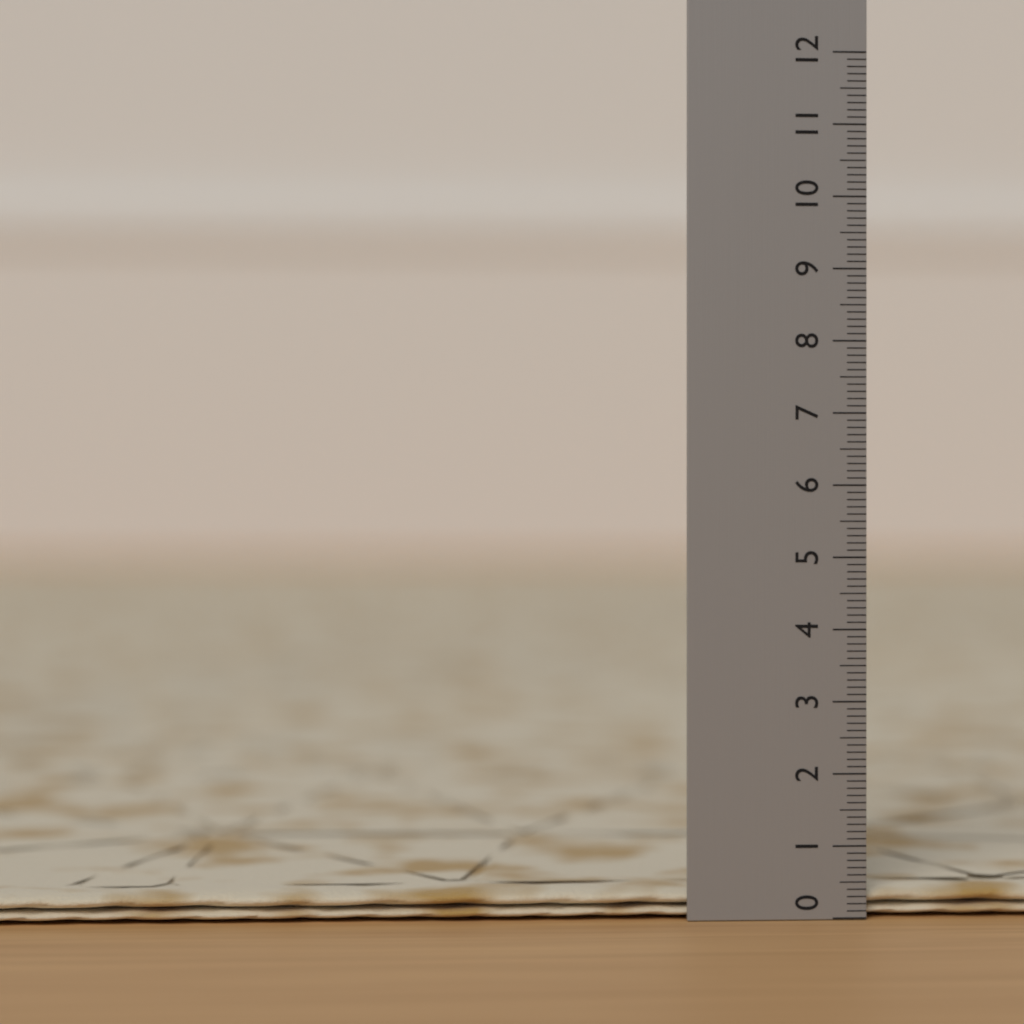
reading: 0.4 (no unit)
